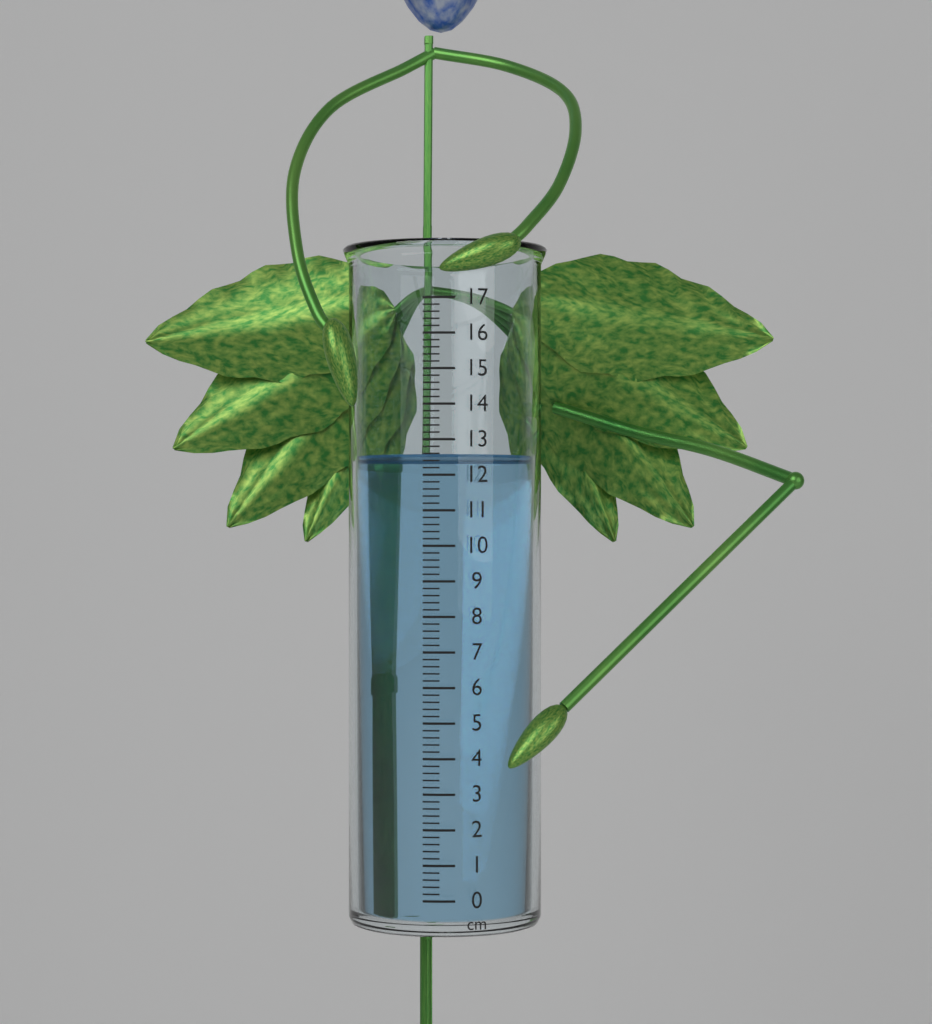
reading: 12.6 cm
